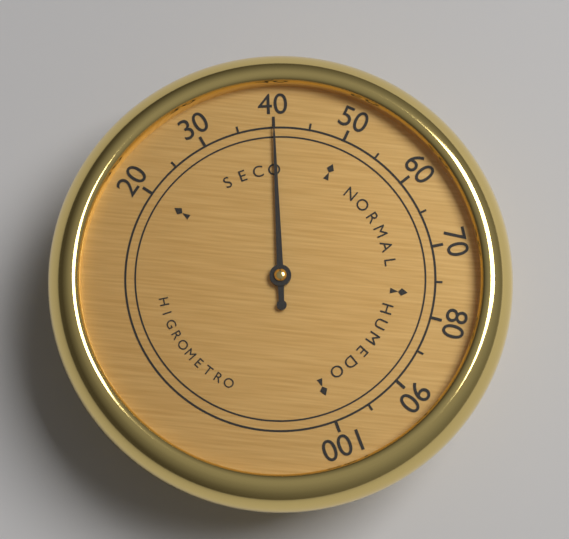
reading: 40 (no unit)
